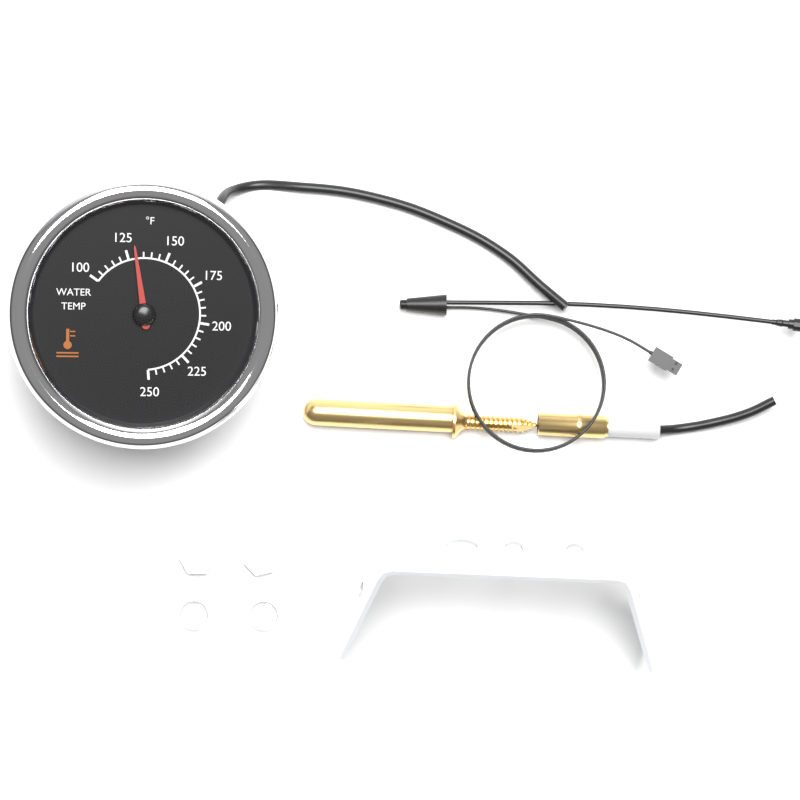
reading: 130 °F
